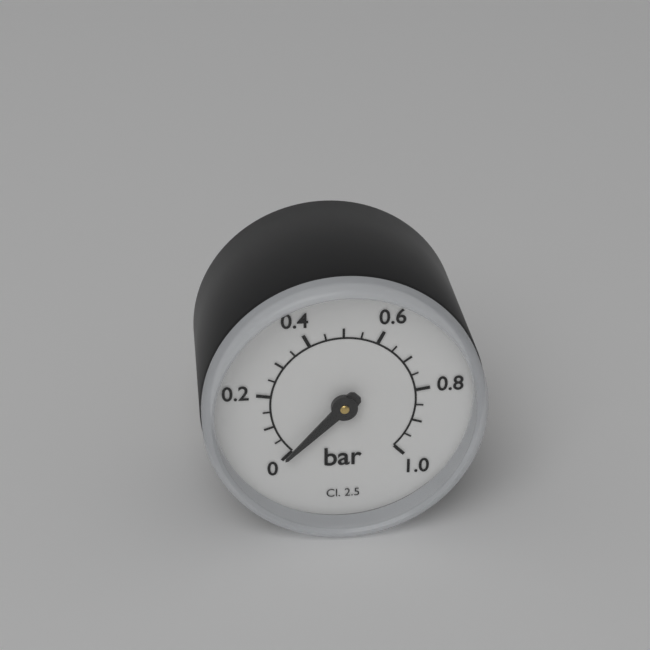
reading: 0.00 bar
